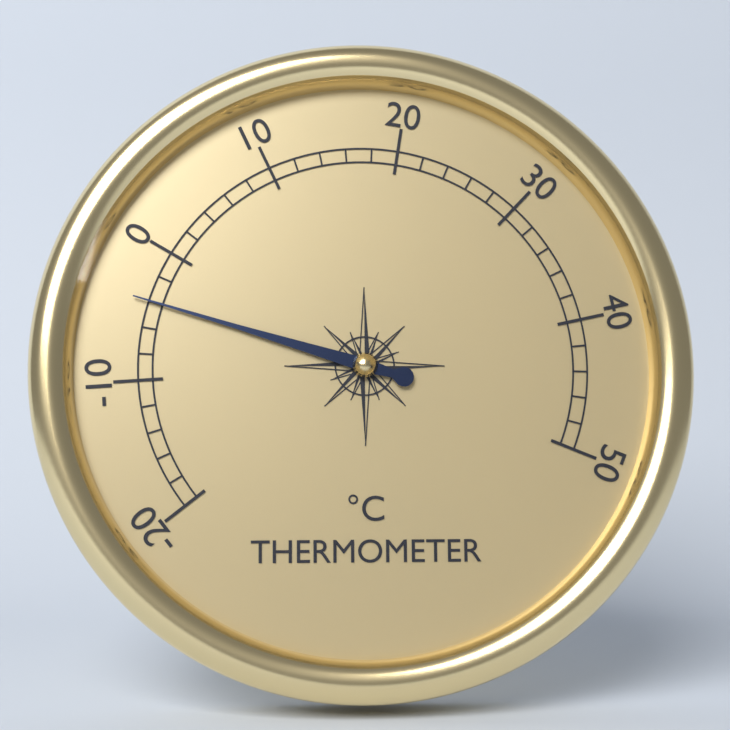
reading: -4 °C
